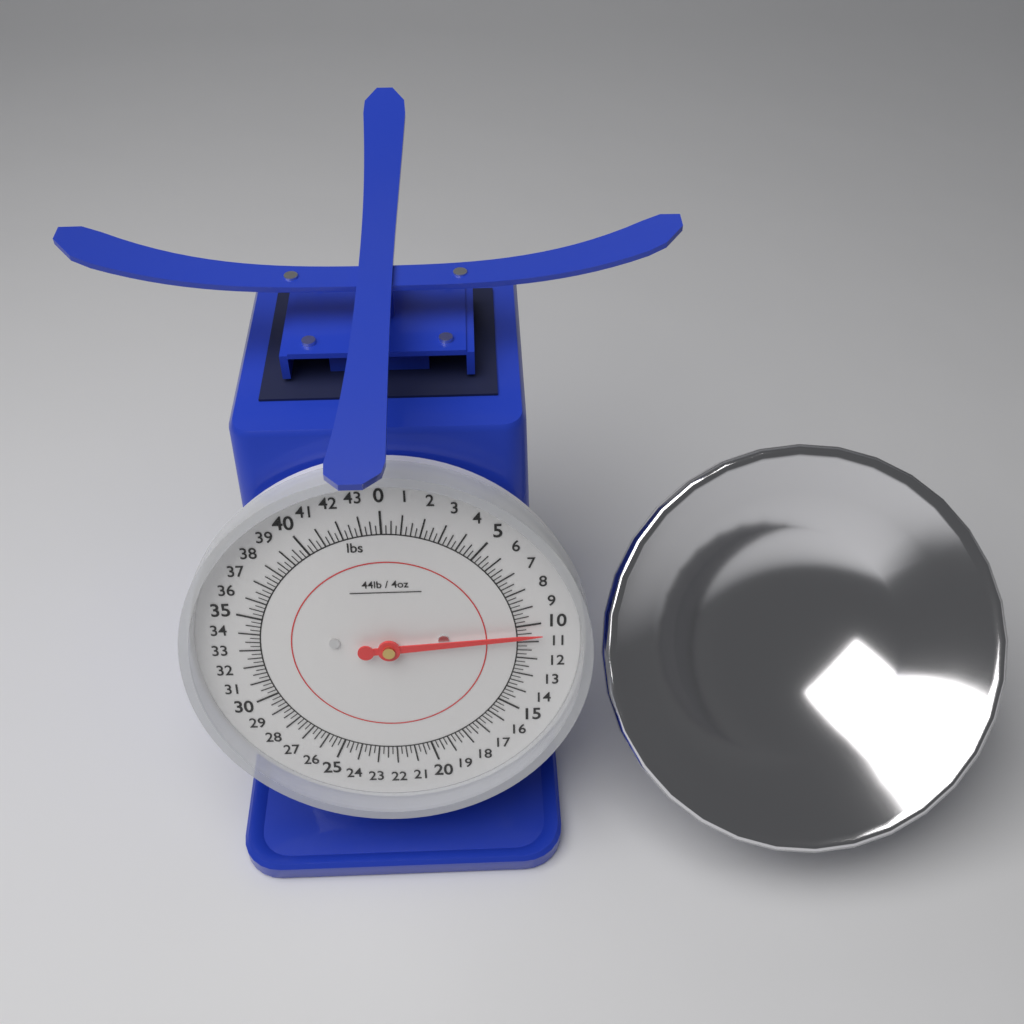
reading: 10.50 lbs
